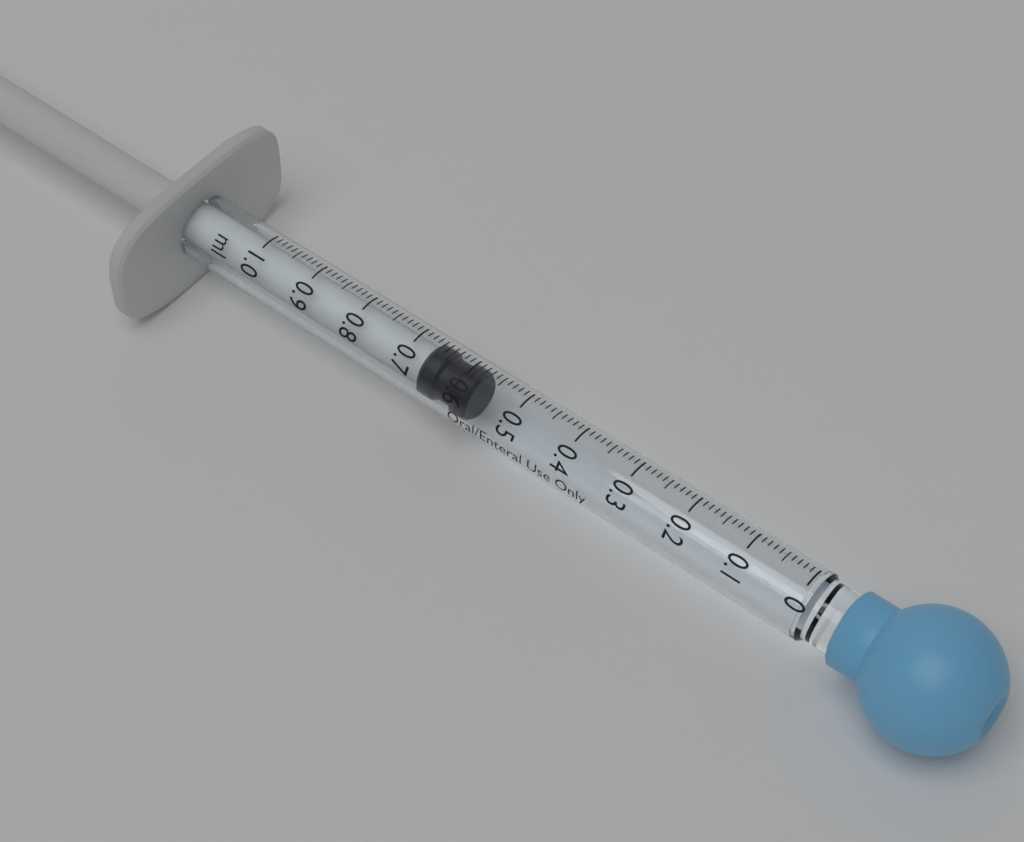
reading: 0.58 ml
